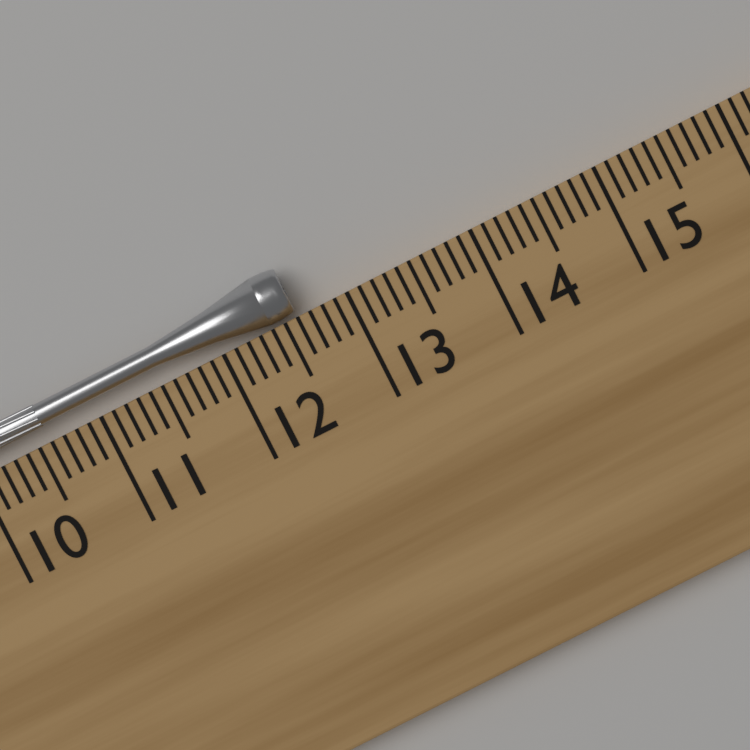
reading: 12.6 cm
